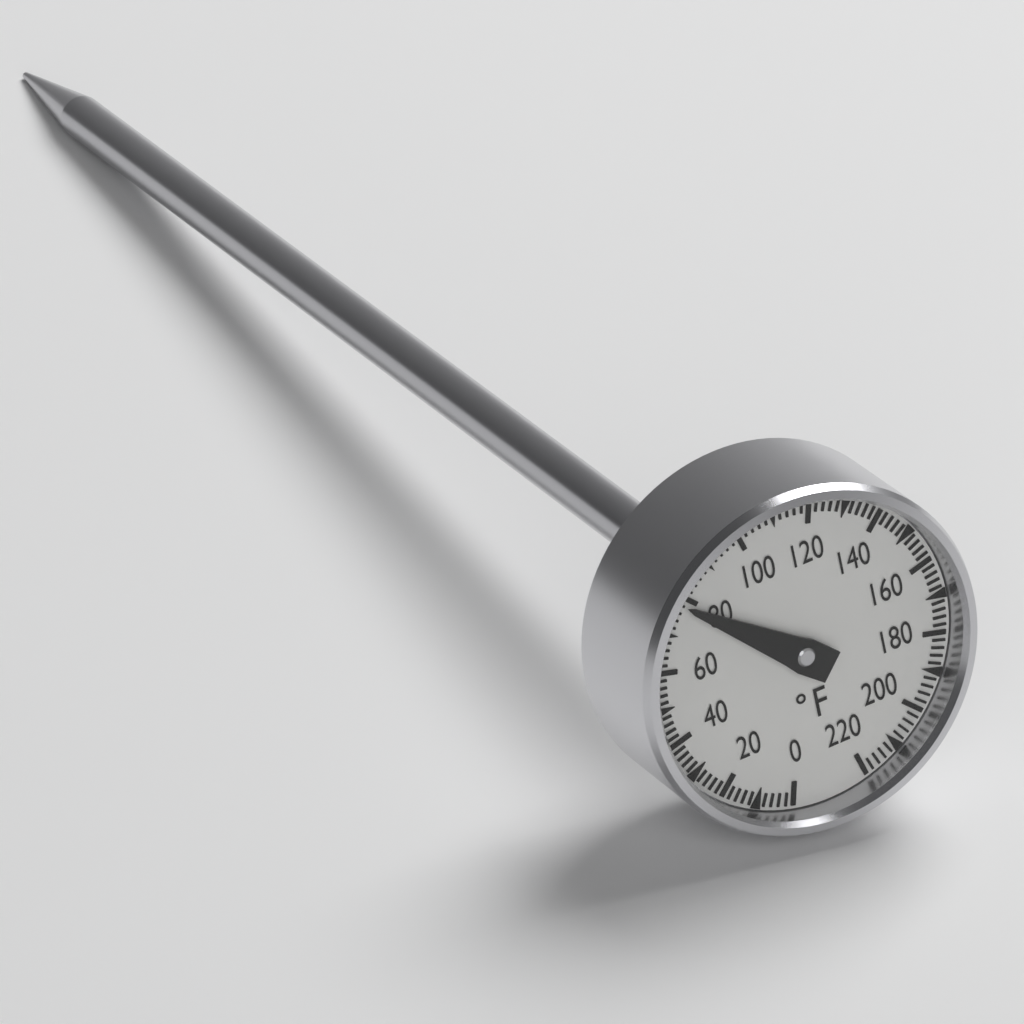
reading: 78 °F
